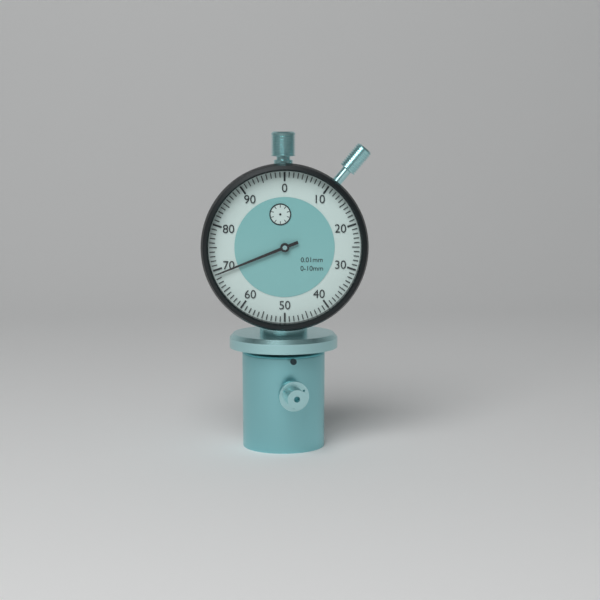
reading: 0.69 mm
